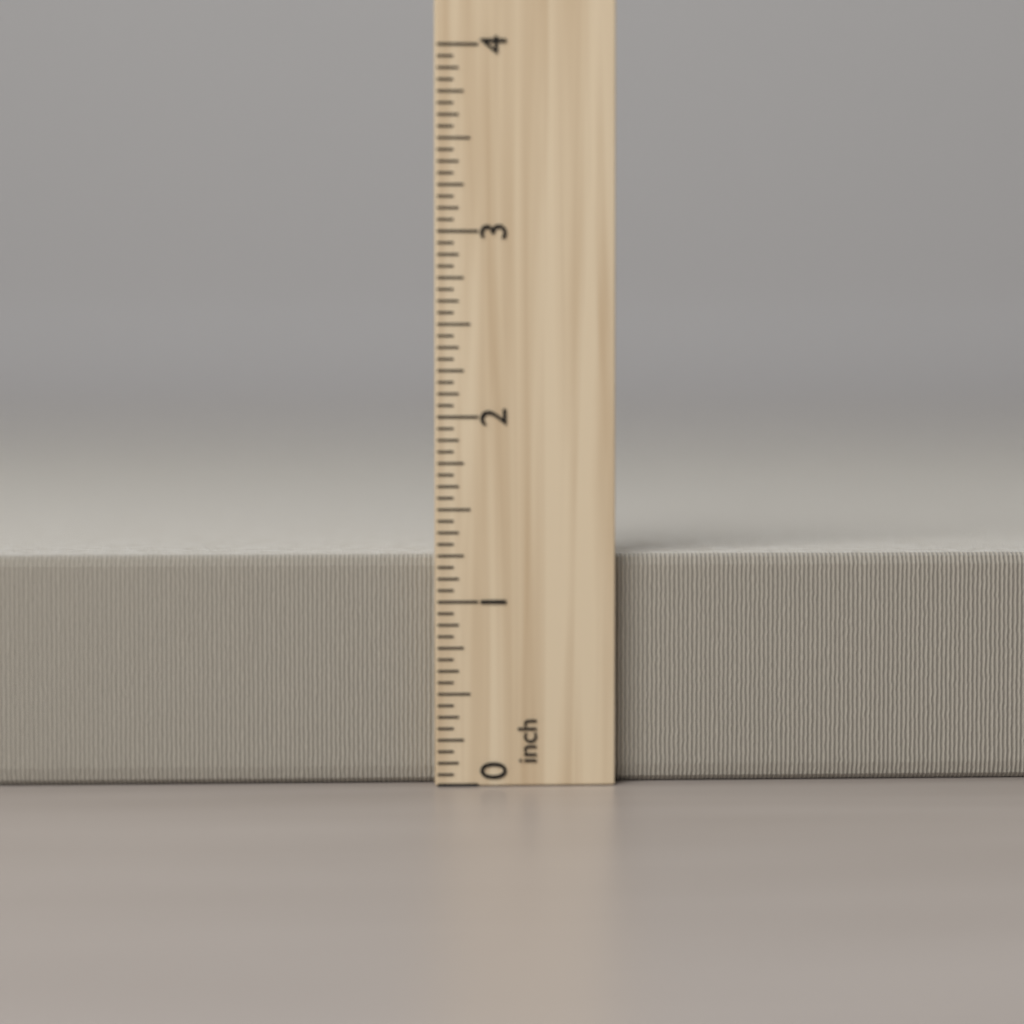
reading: 1.2500 inch
